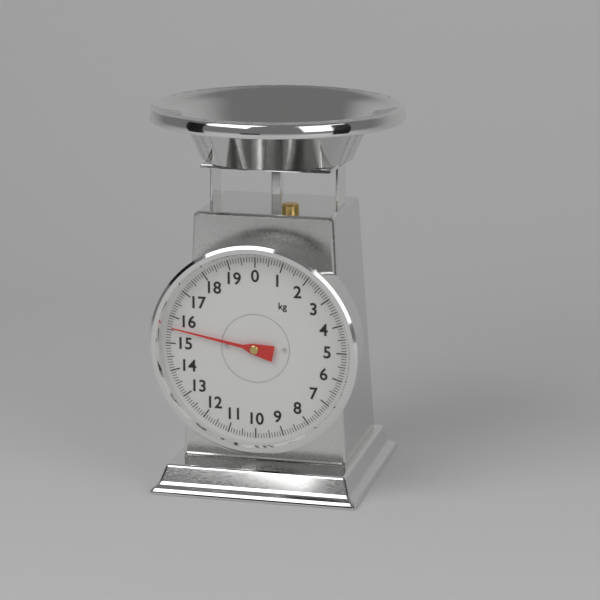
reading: 15.6 kg
